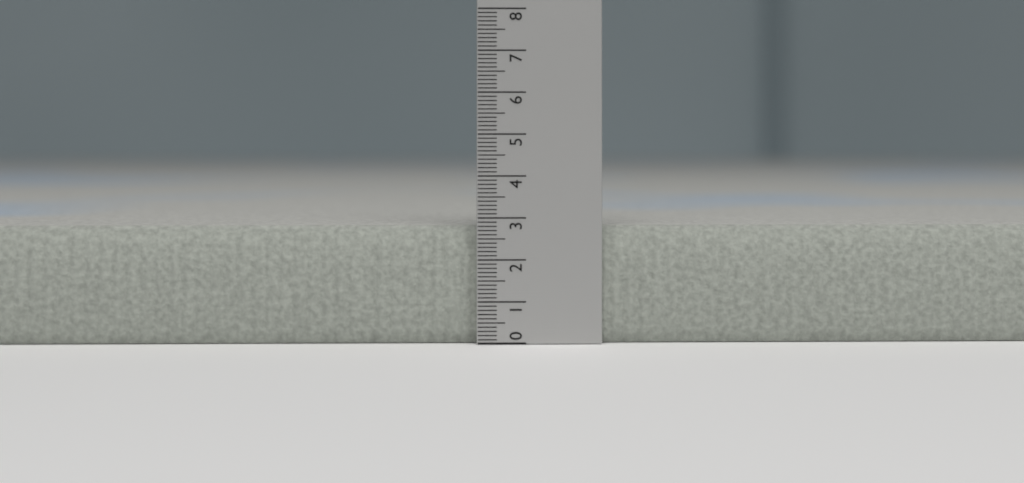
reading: 2.8 (no unit)
